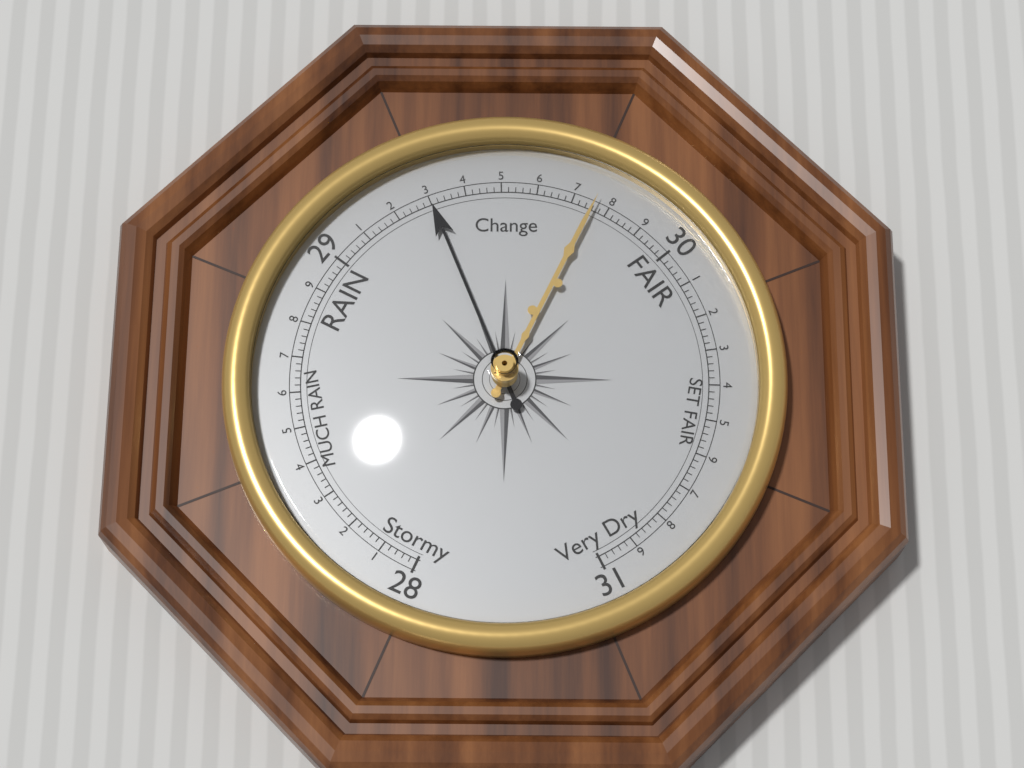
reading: 29.30 (no unit)
